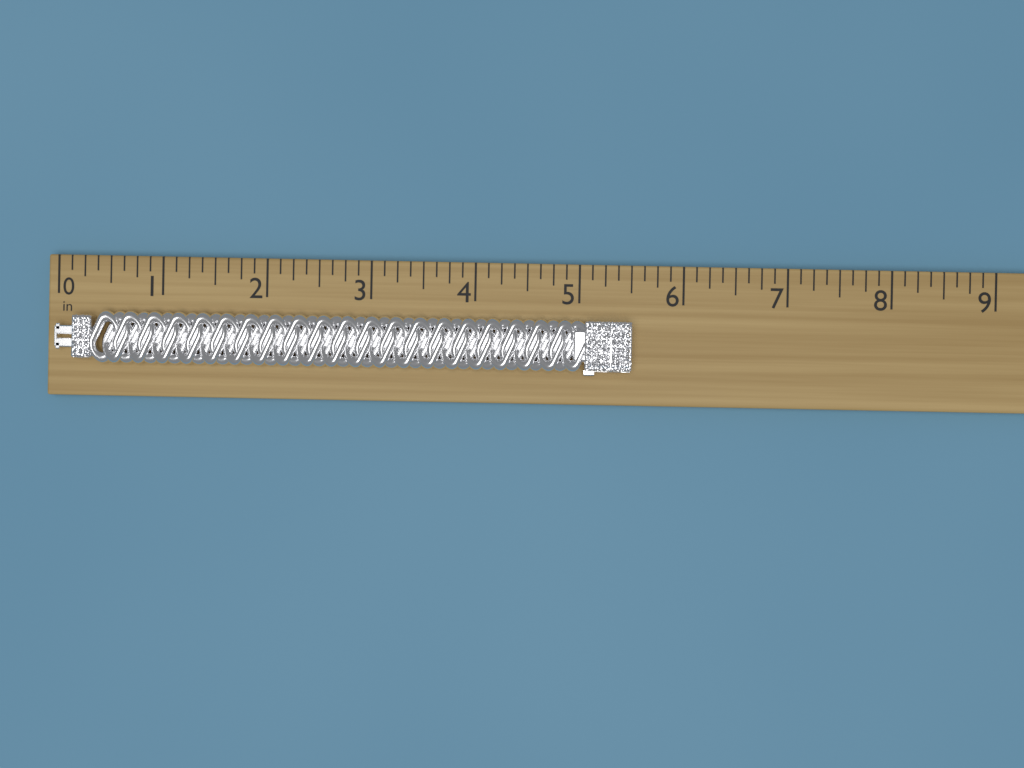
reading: 5.500 in
